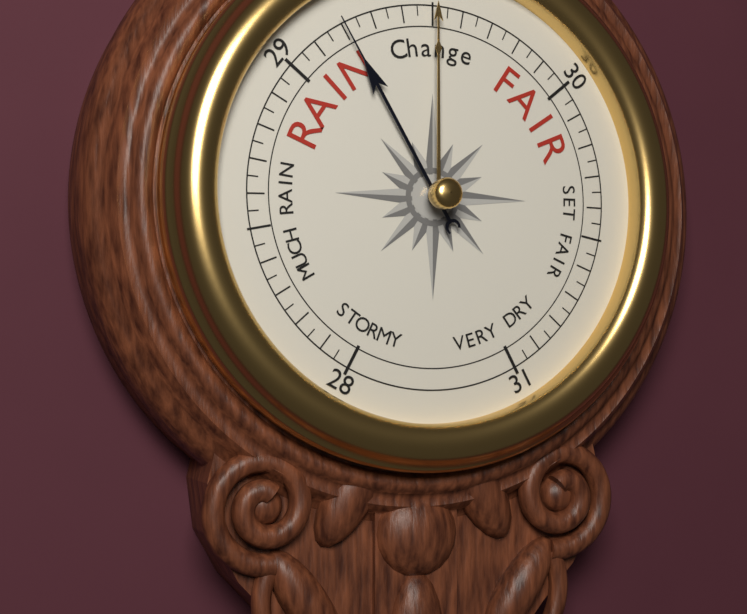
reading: 29.20 (no unit)
